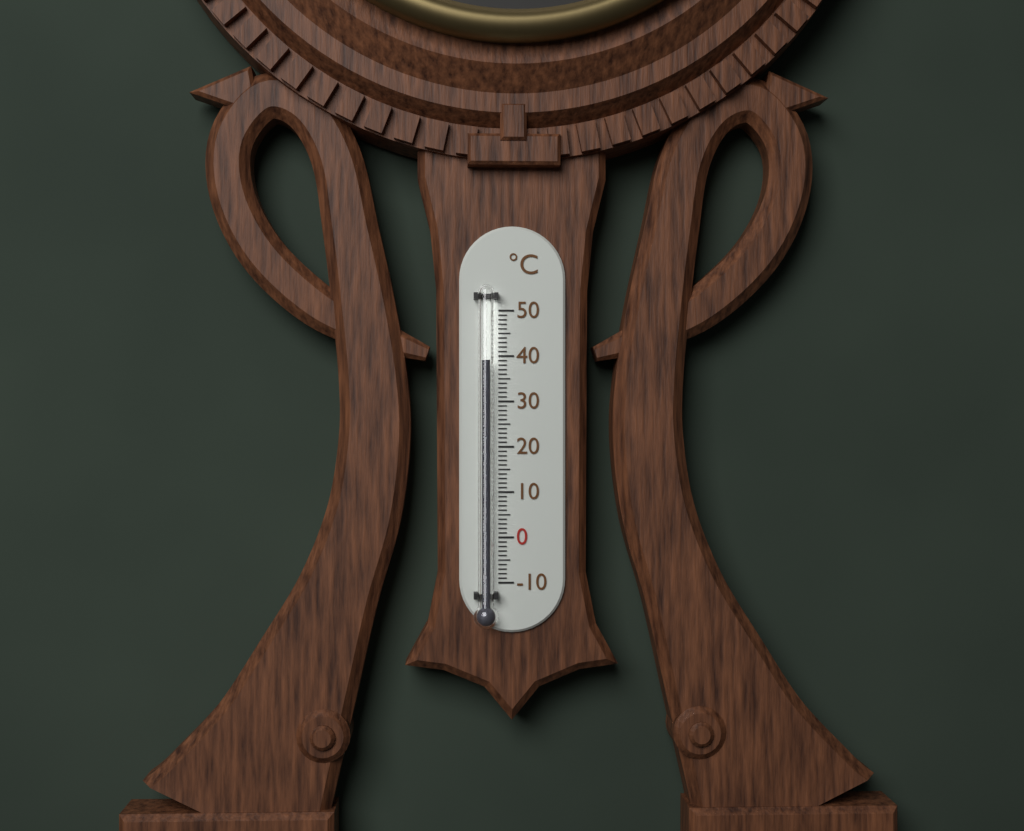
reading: 39 °C
